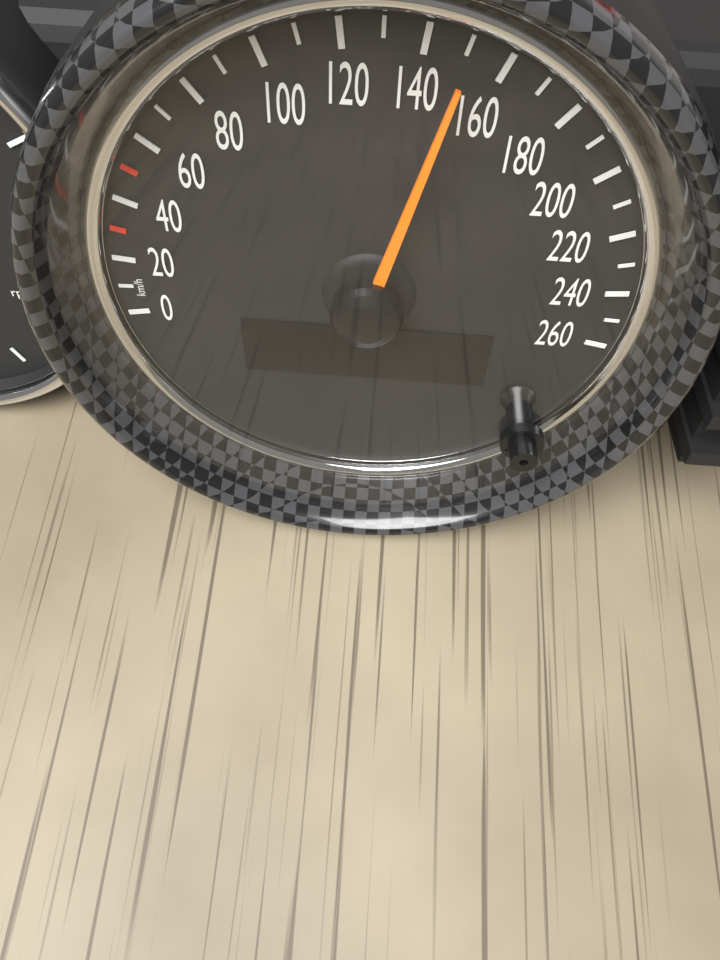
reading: 150 km/h
